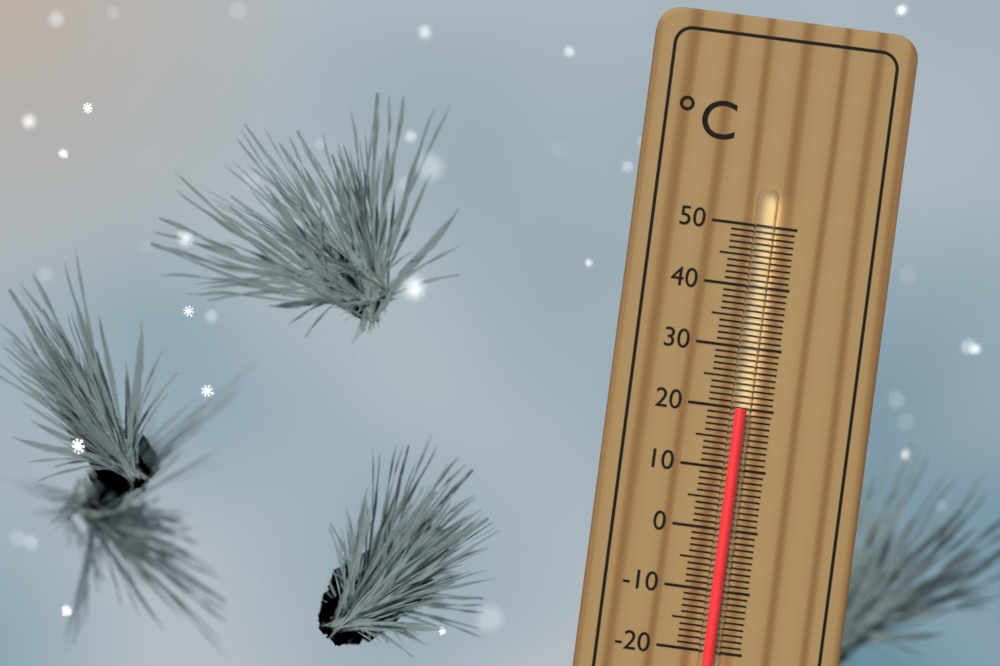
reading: 20 °C
